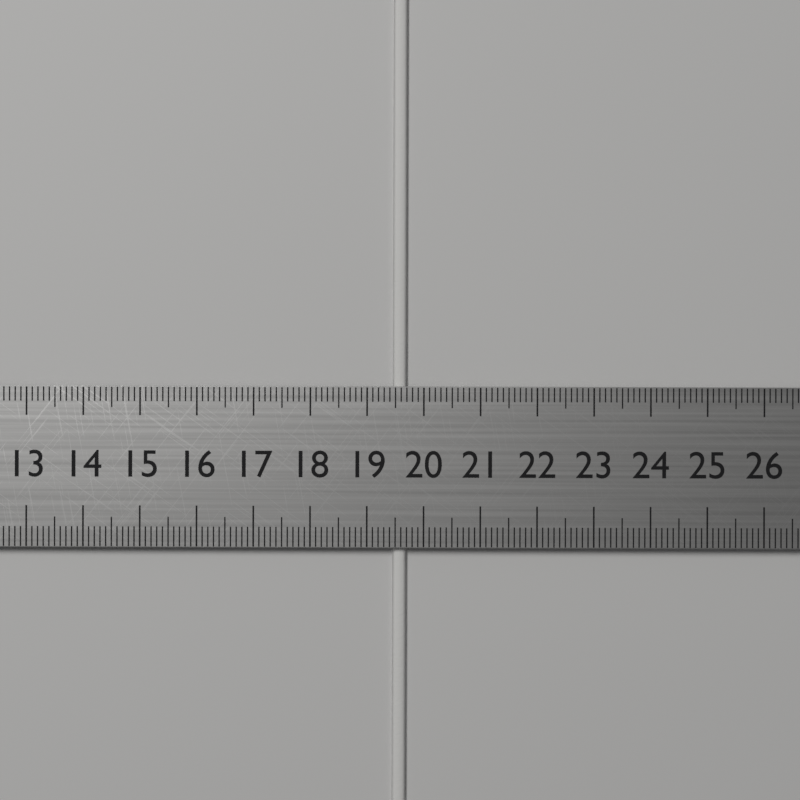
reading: 19.7 cm
